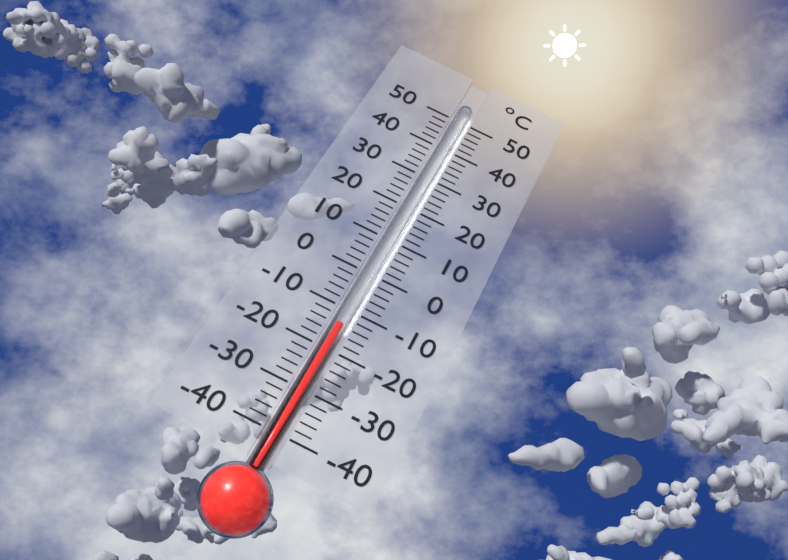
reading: -14 °C
